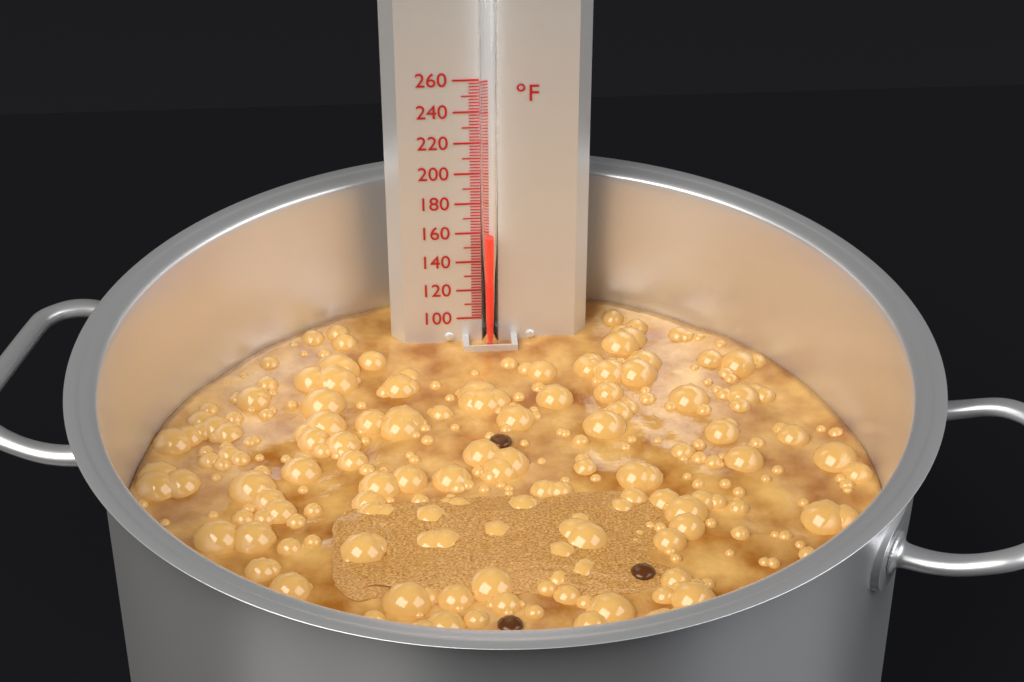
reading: 160 °F
